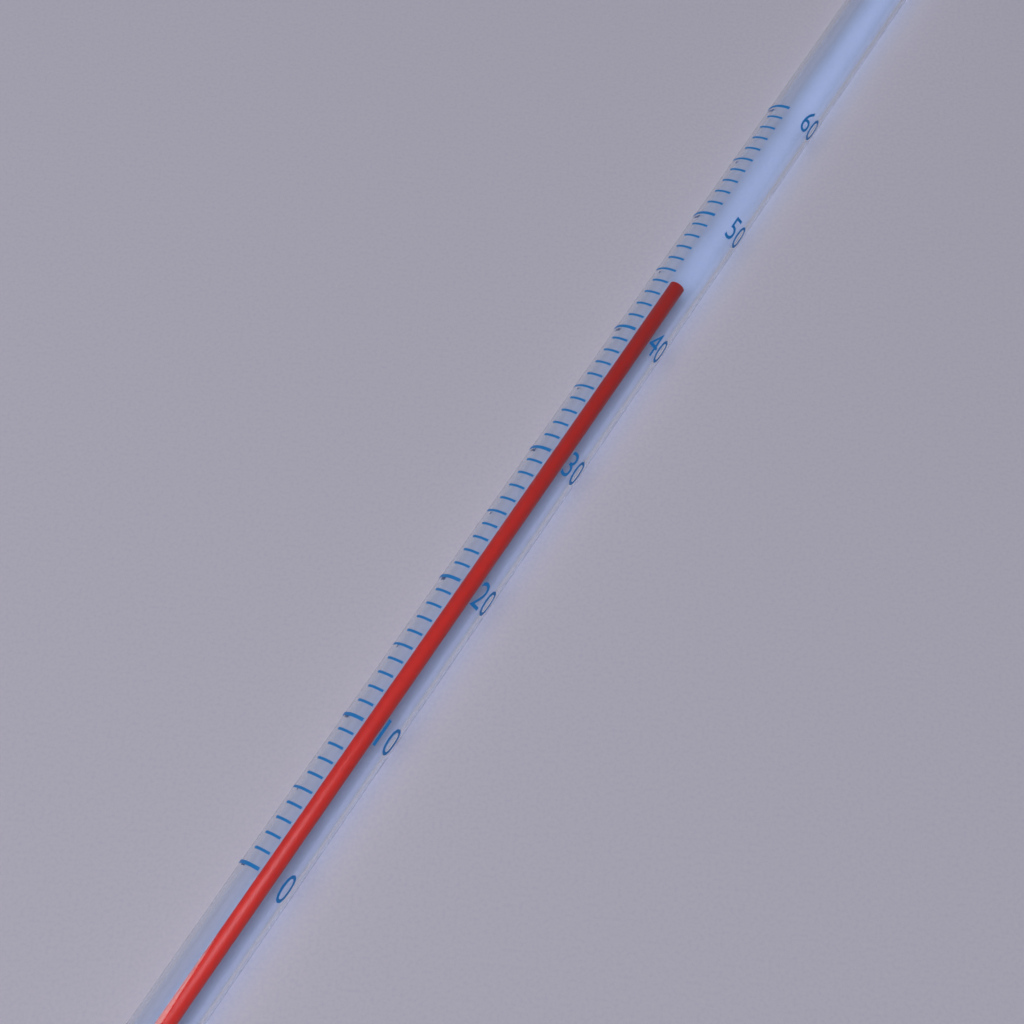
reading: 45 (no unit)
